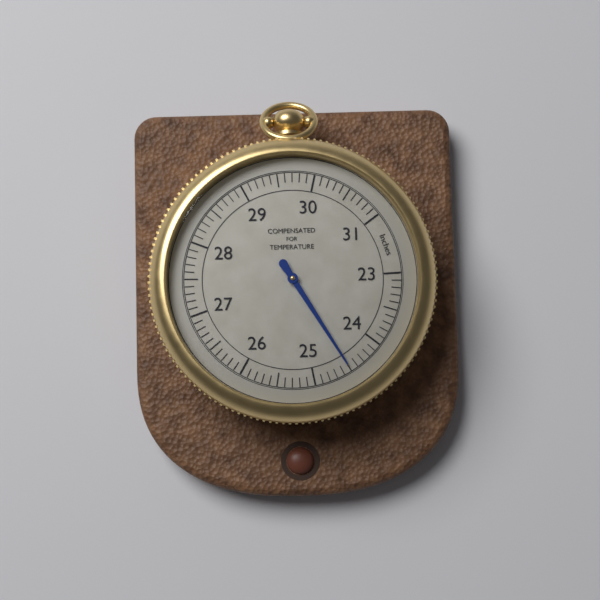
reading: 24.5 inches
